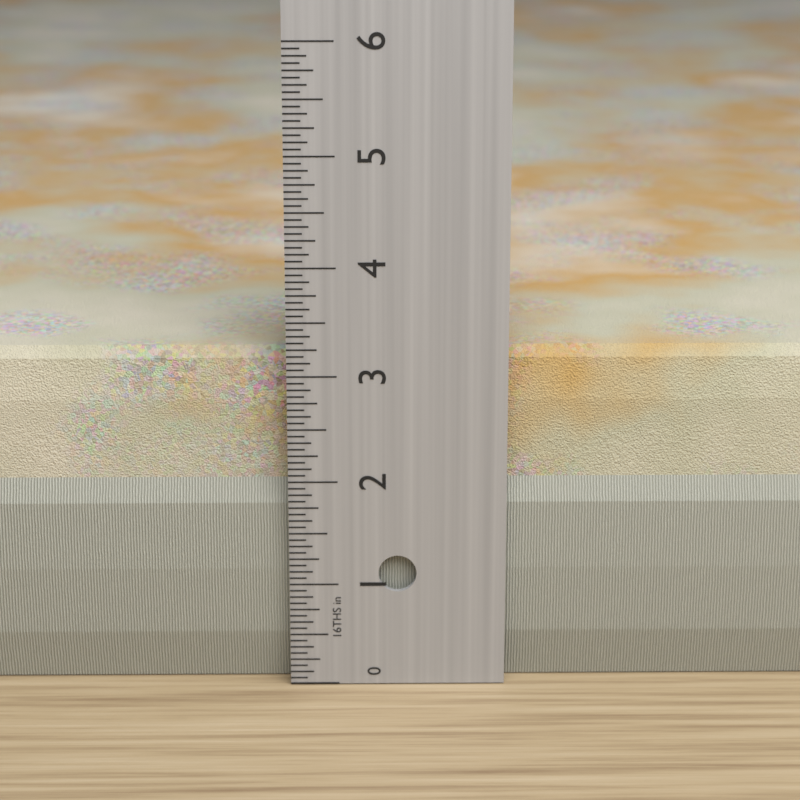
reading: 3.1875 in
